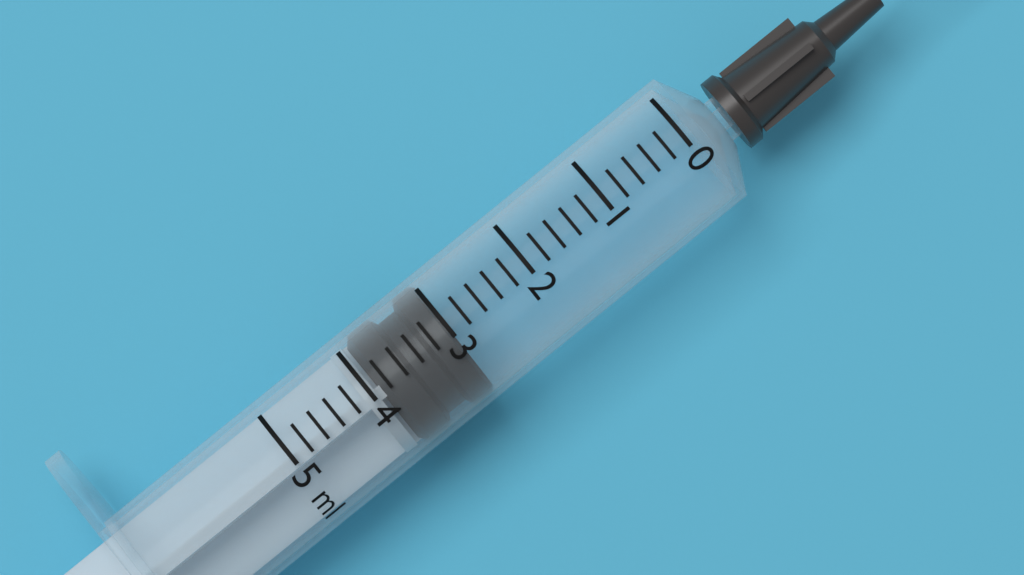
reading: 3.0 ml
